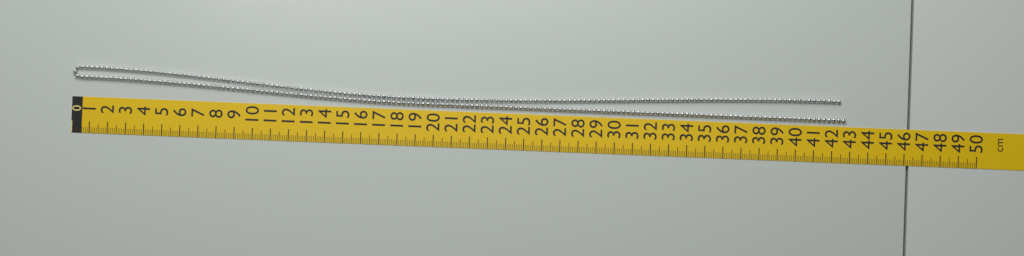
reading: 42.7 cm
